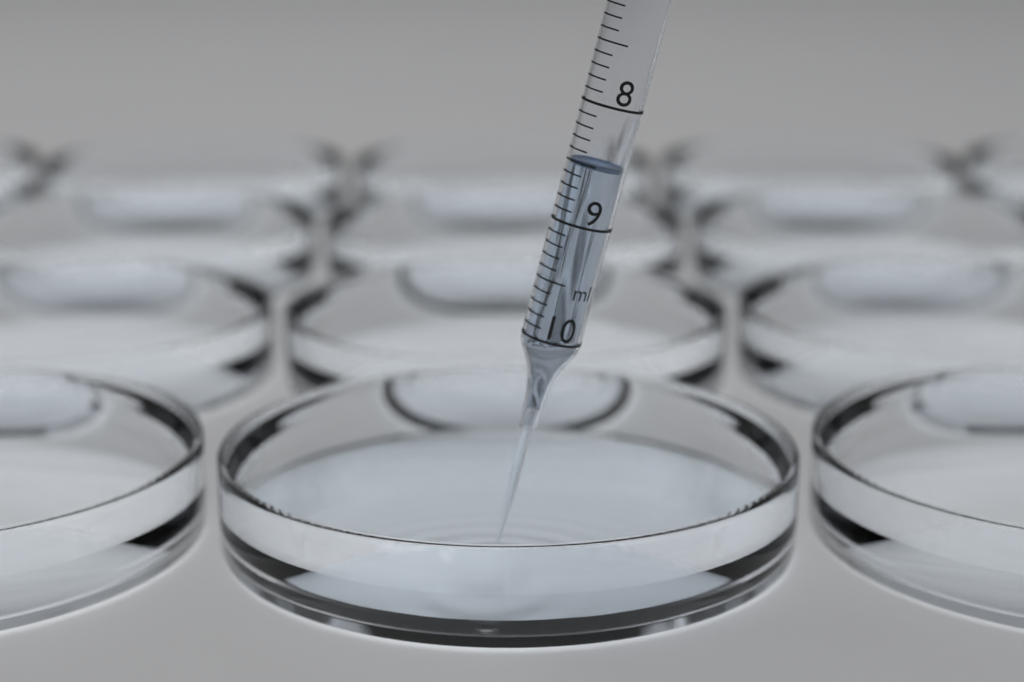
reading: 8.5 ml
